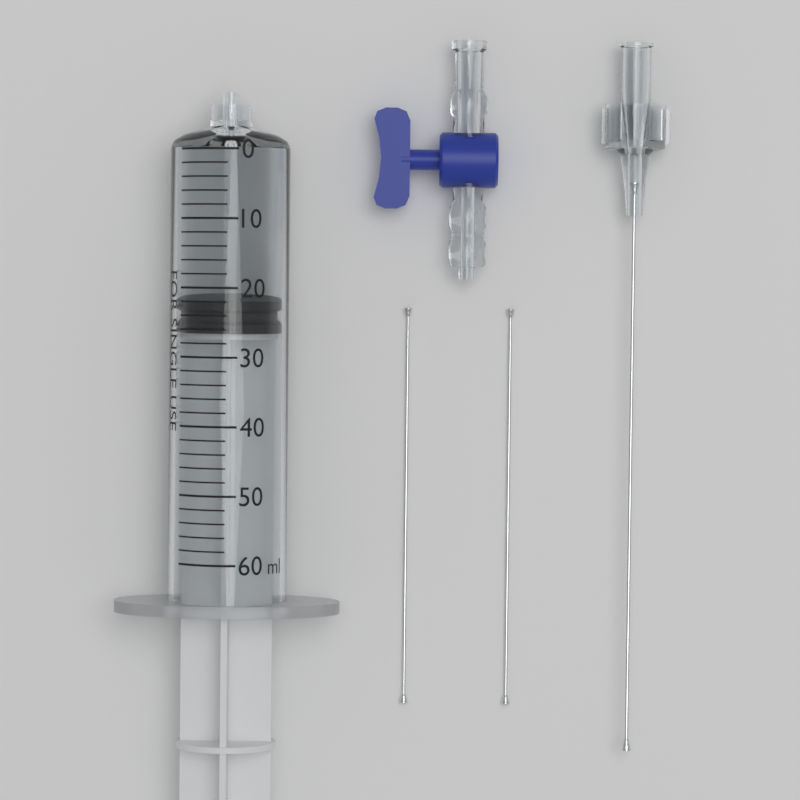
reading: 22 ml
